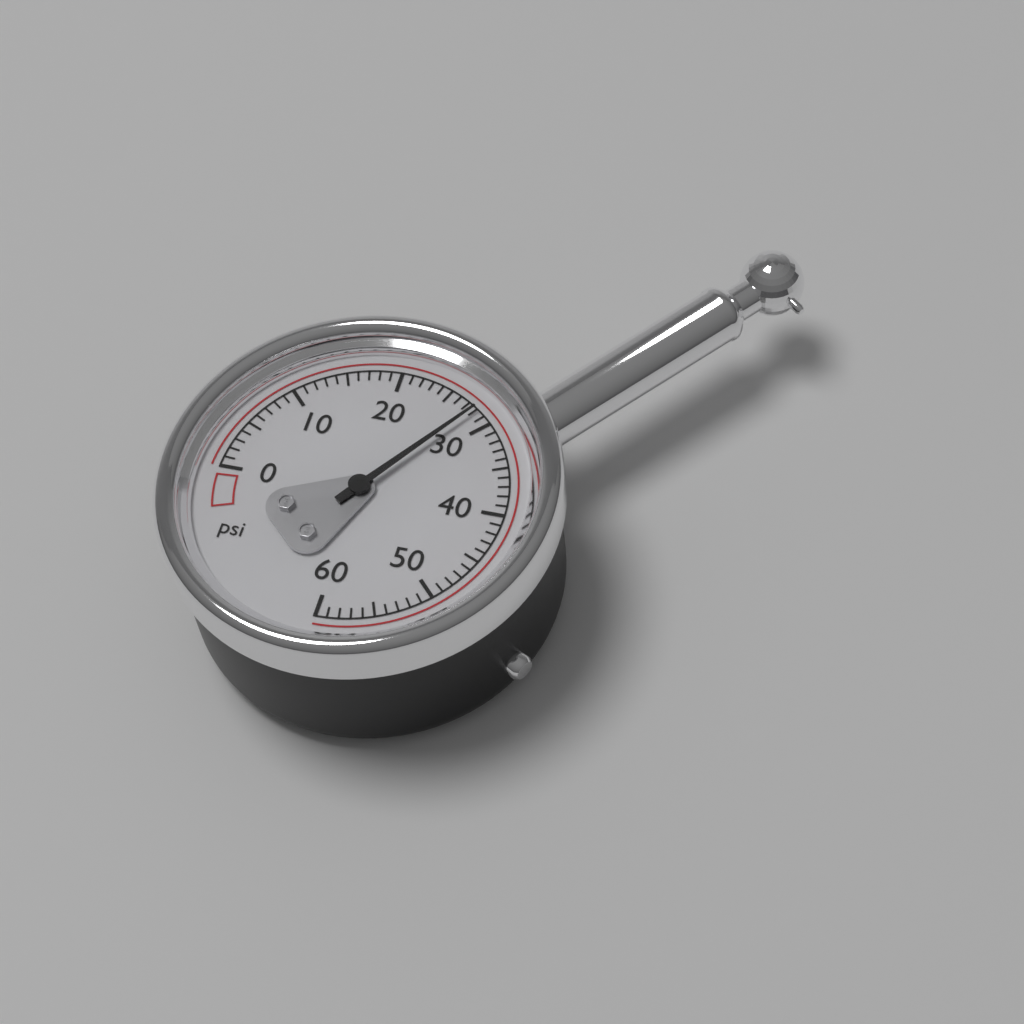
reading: 28 psi
